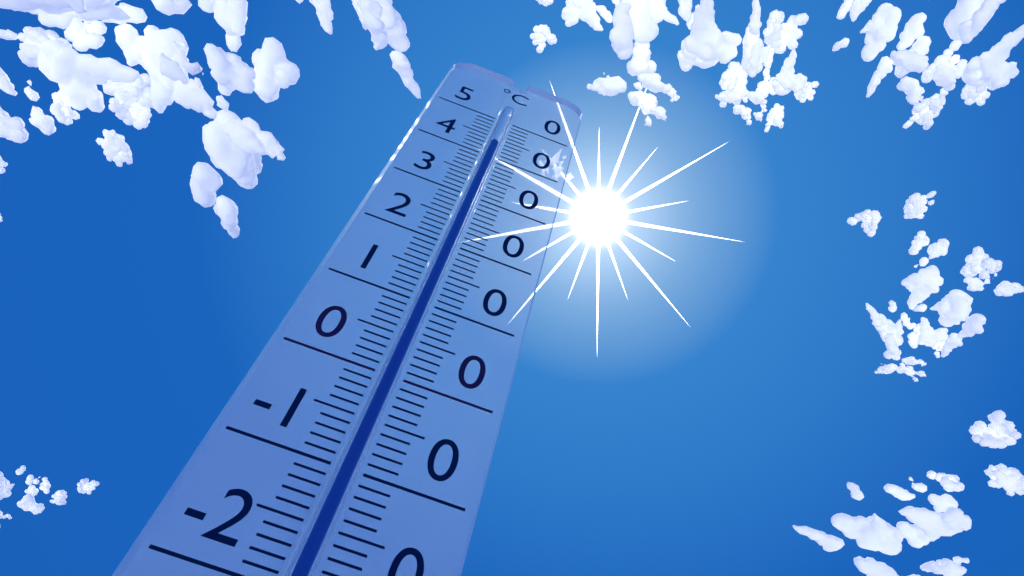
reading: 44 °C
